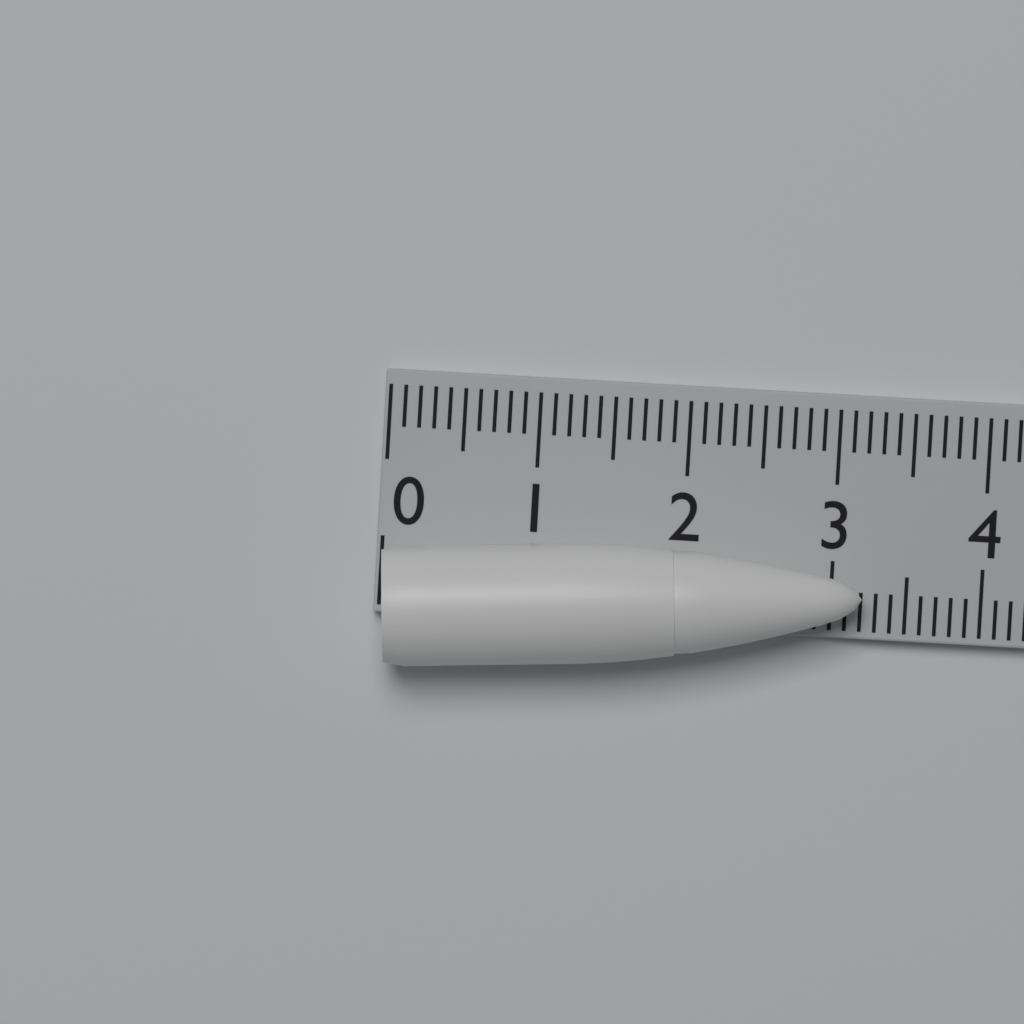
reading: 3.2 (no unit)
